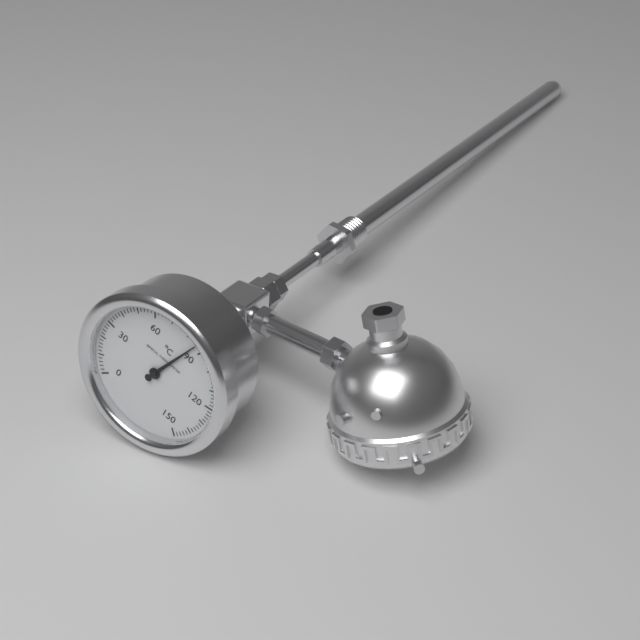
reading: 86 °C
